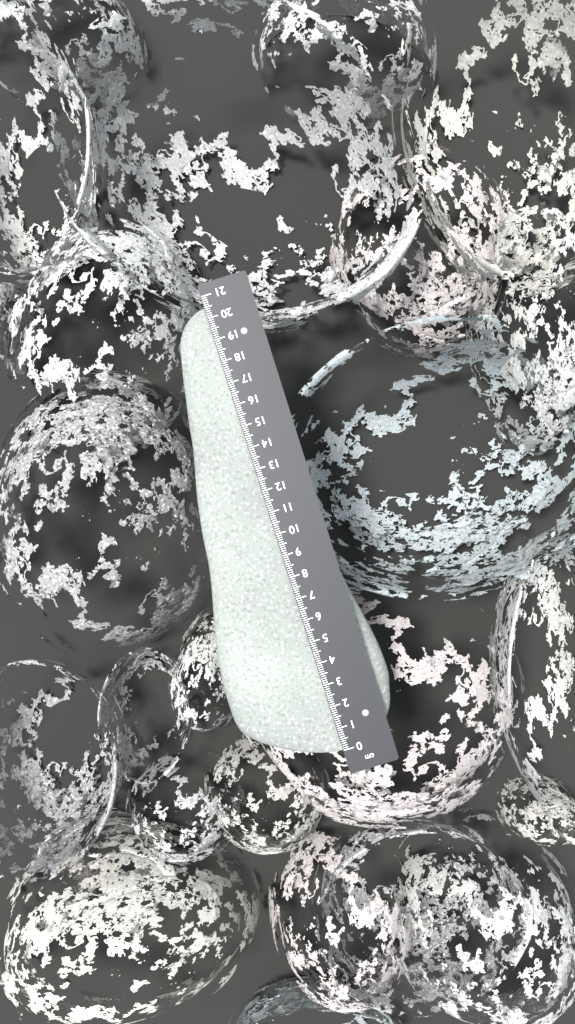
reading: 20.5 cm
